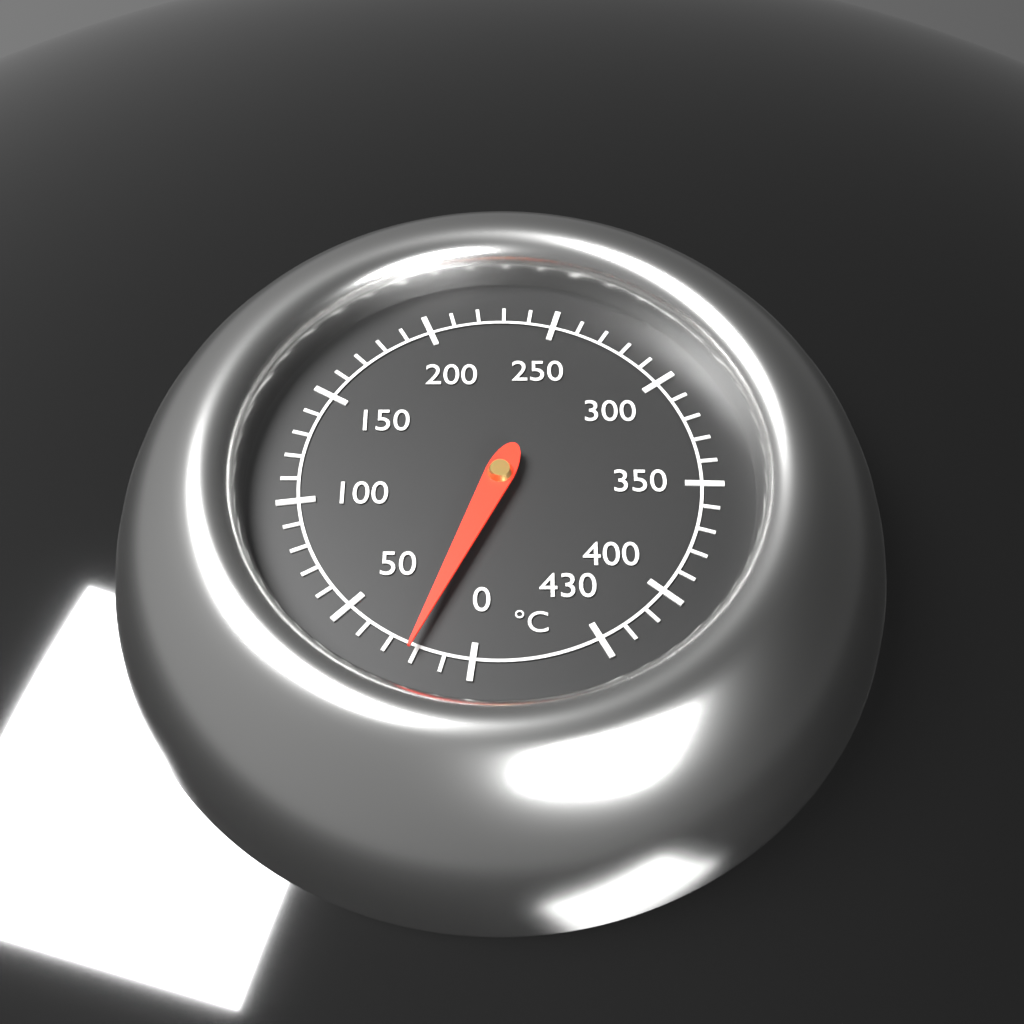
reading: 22 °C
